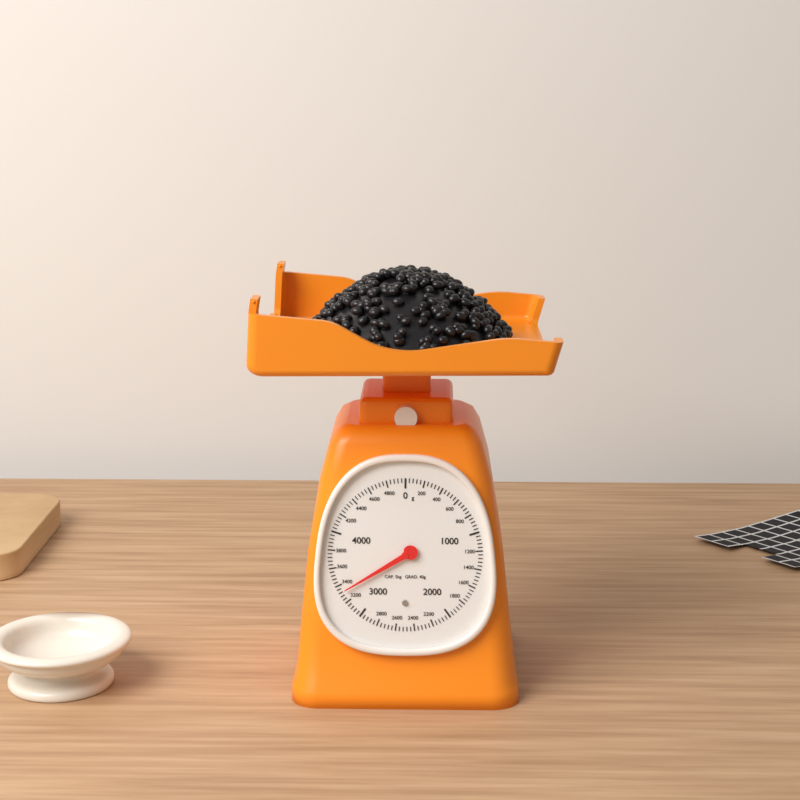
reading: 3320 g
